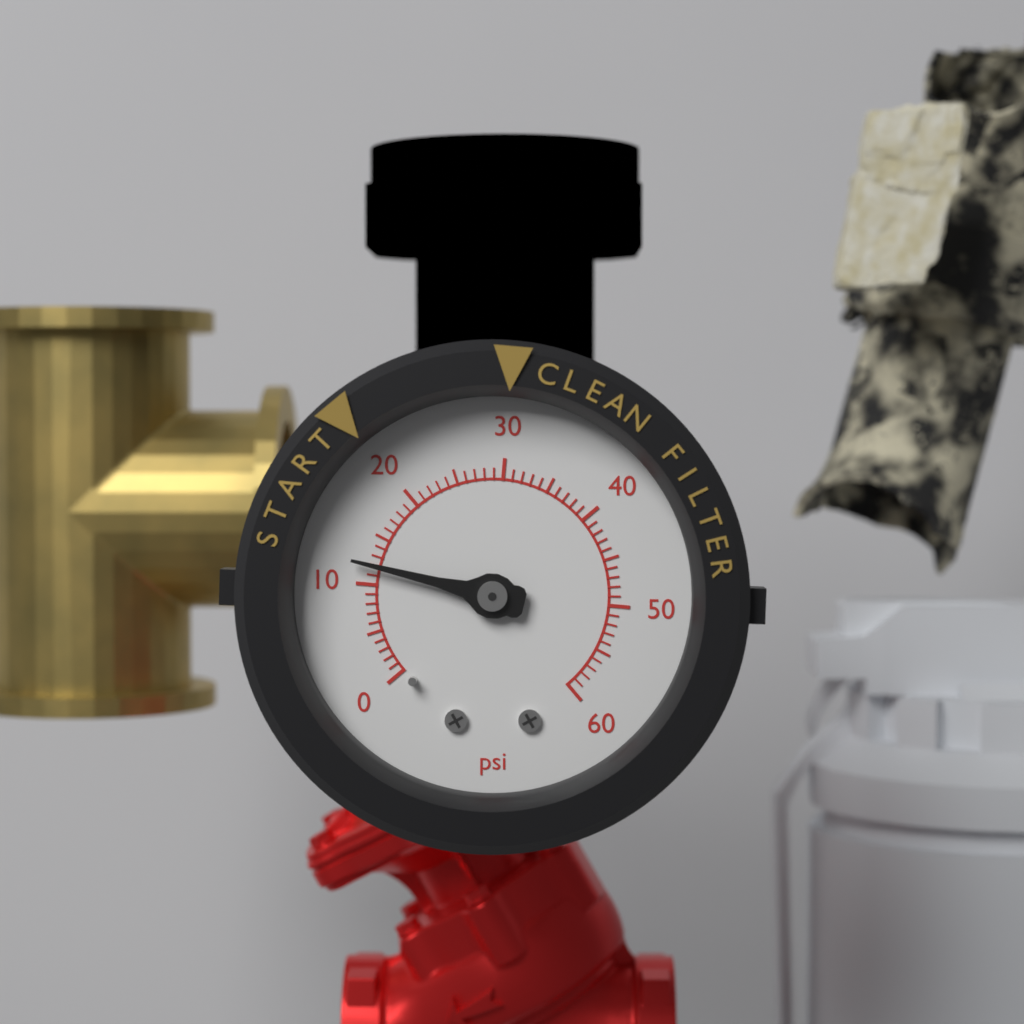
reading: 12 psi
